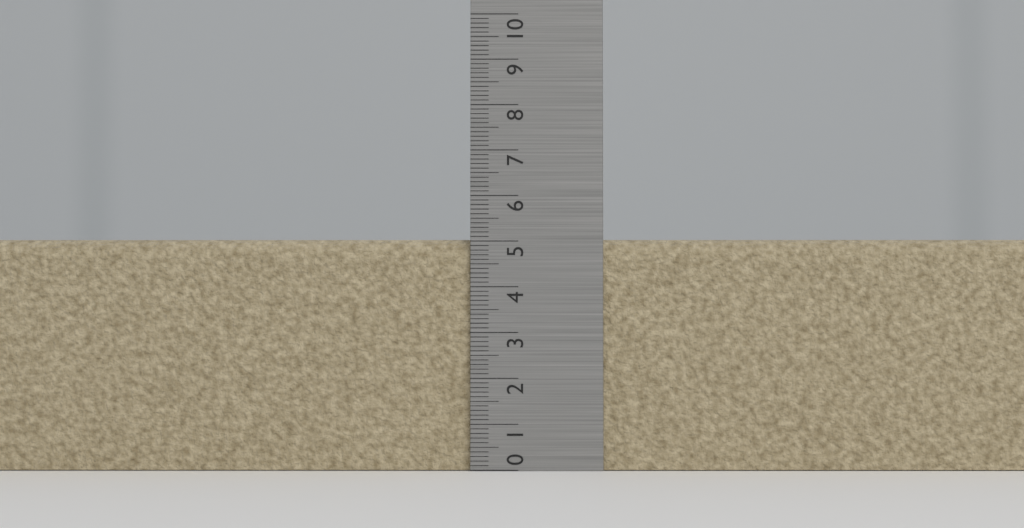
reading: 5.1 (no unit)
